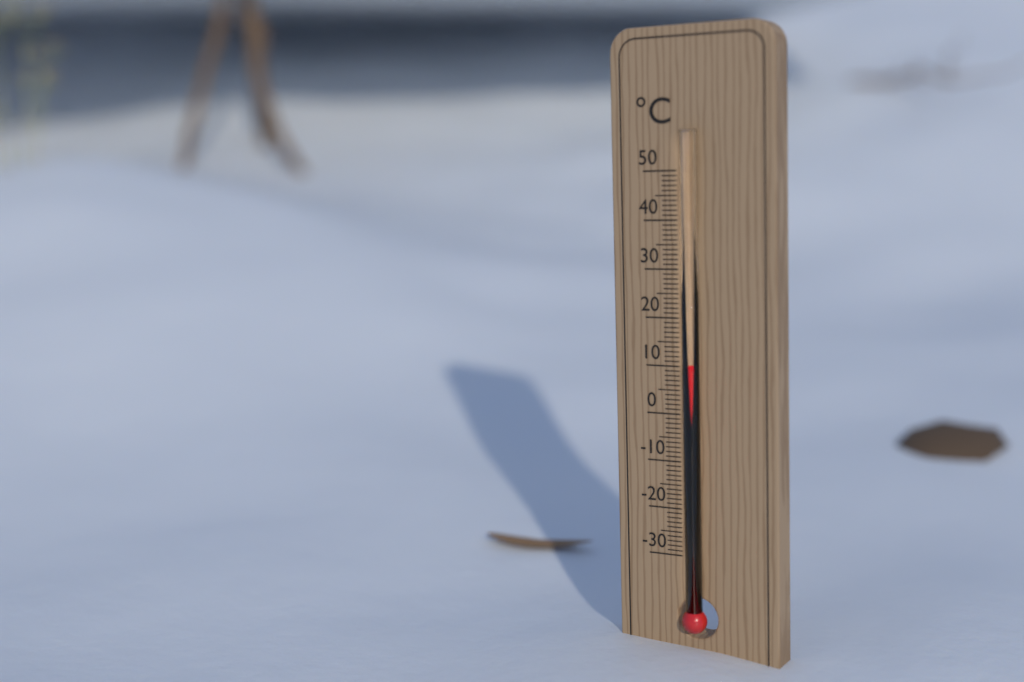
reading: 11 °C
